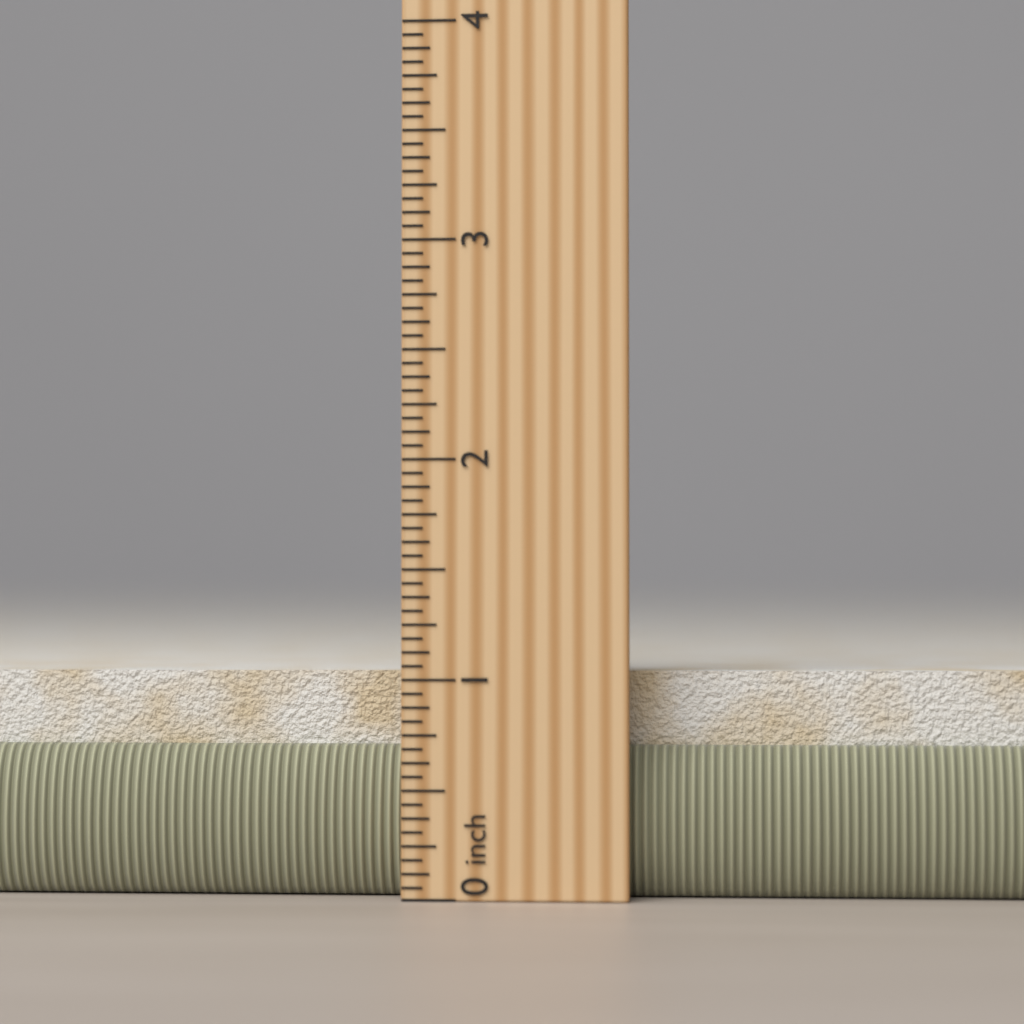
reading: 1.1250 in
